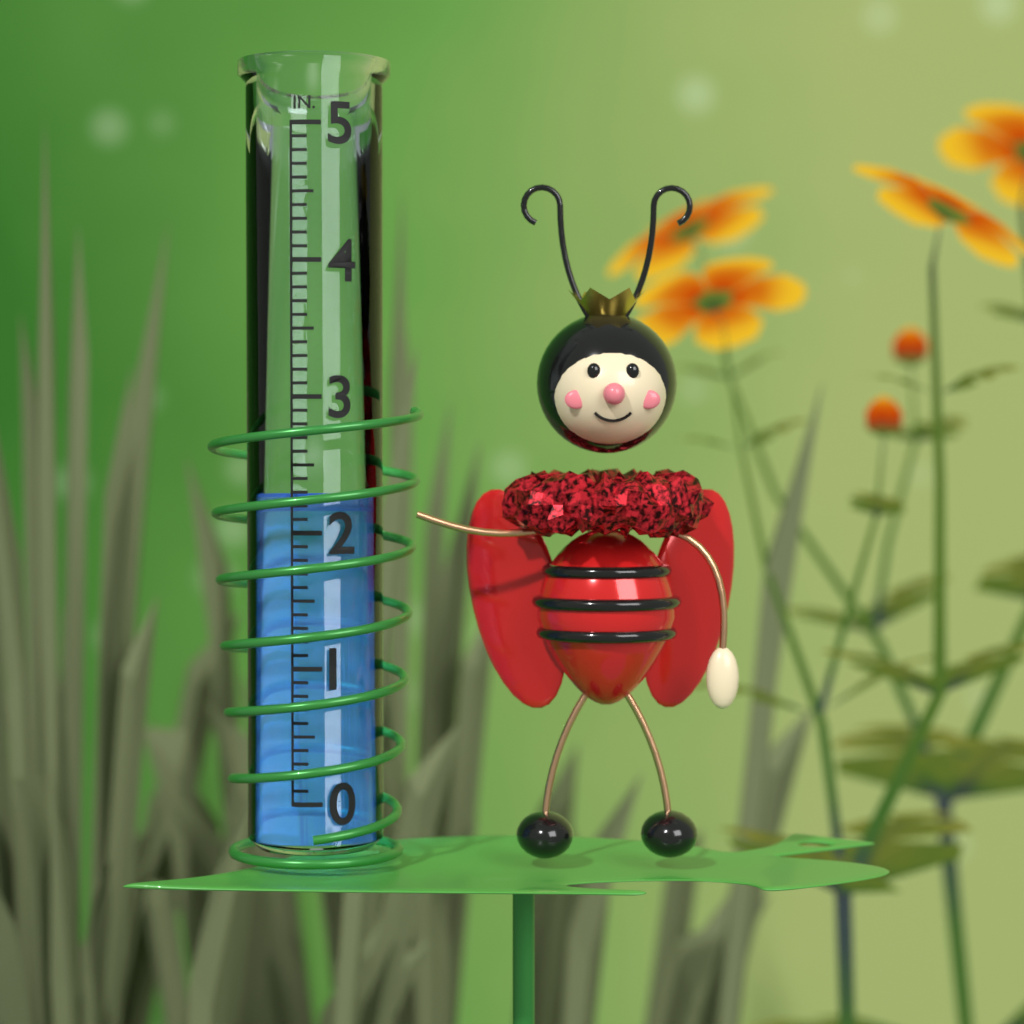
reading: 2.3 in
